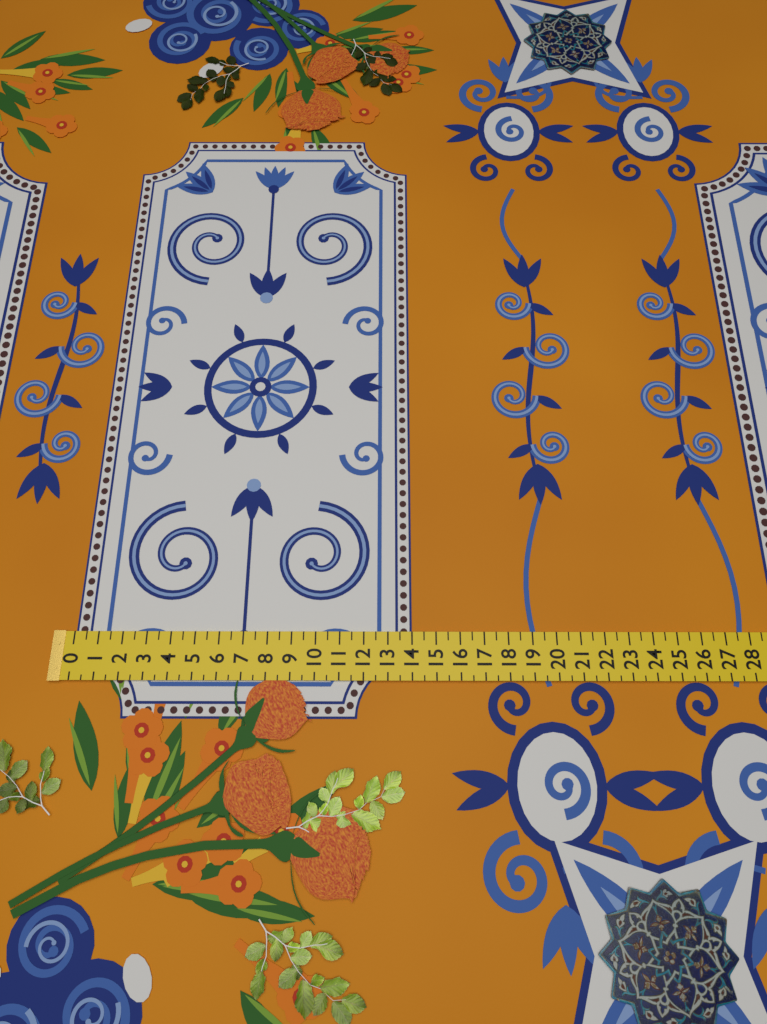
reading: 14.0 (no unit)
